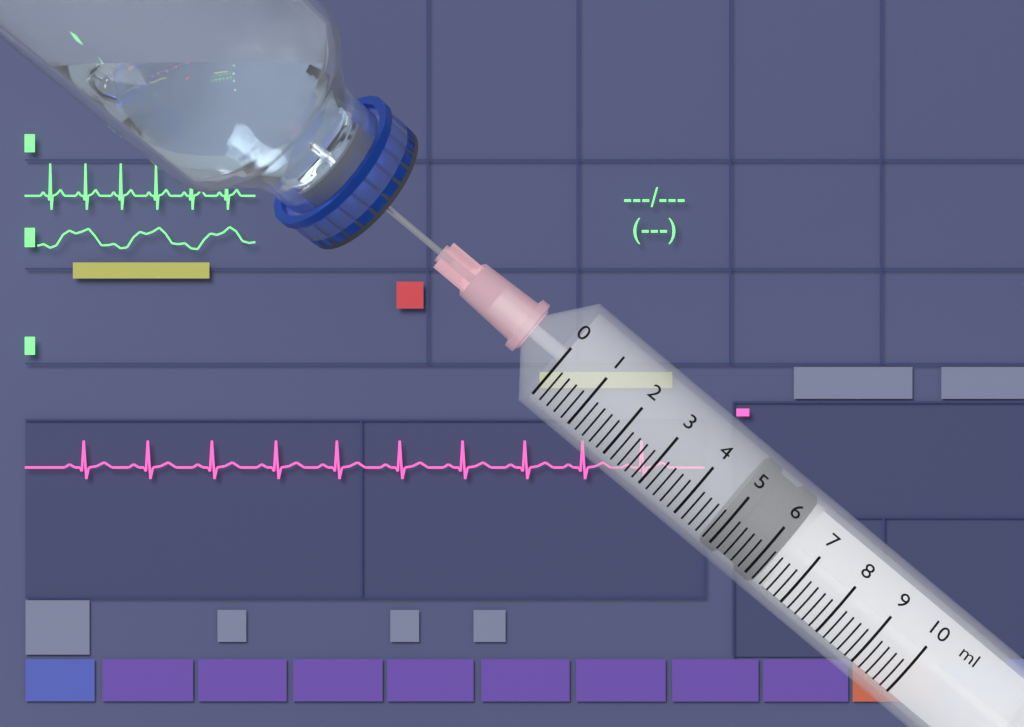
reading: 4.8 ml
